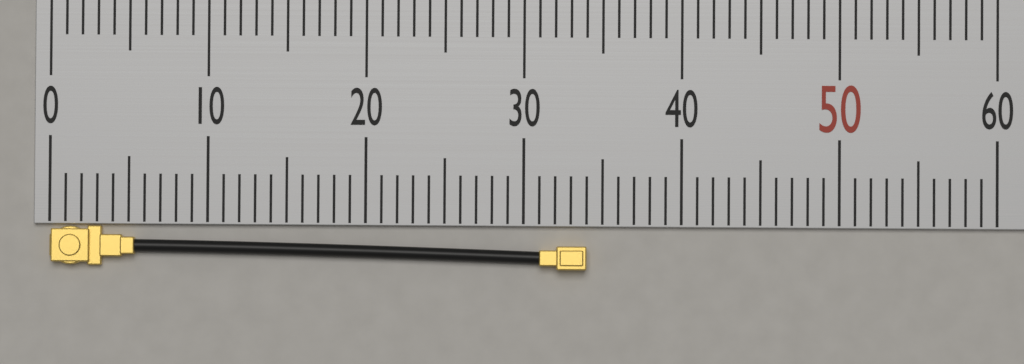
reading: 34 (no unit)
